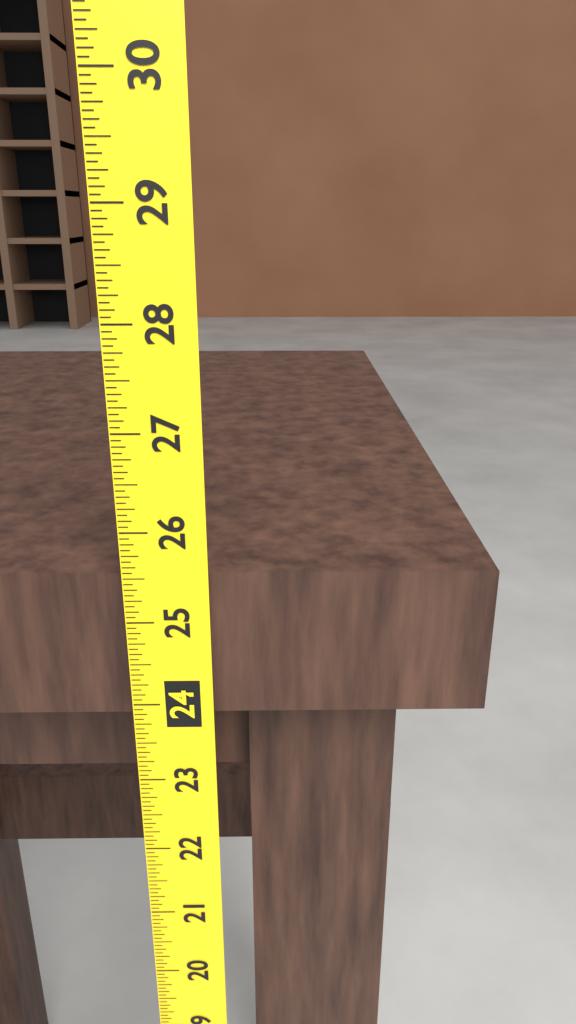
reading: 25.5000 (no unit)
